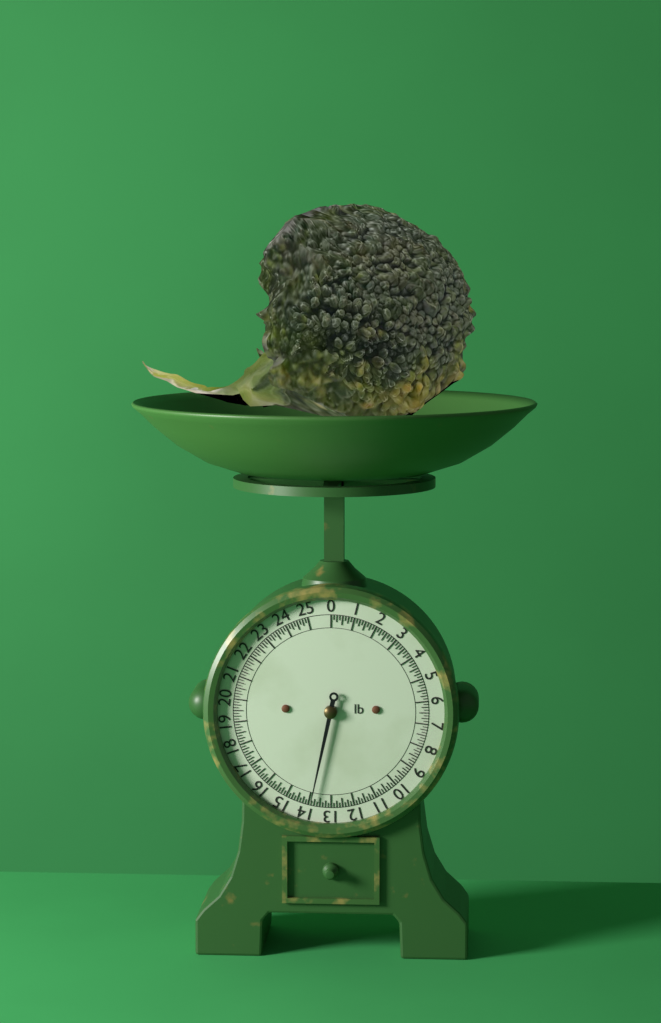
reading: 13.875 lb
